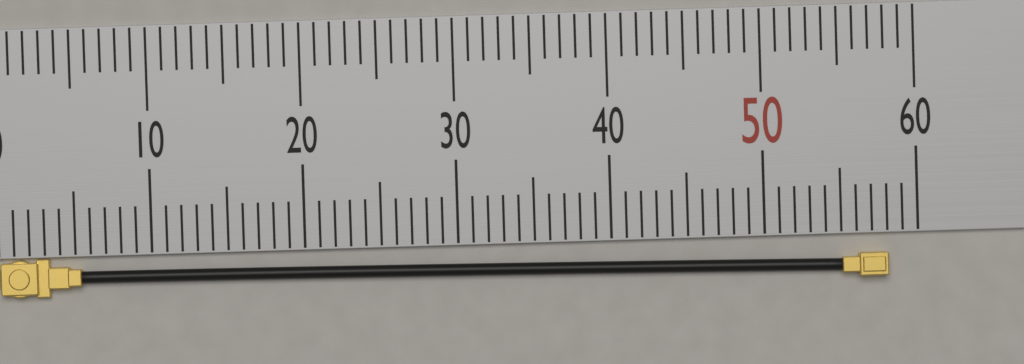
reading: 58 (no unit)
